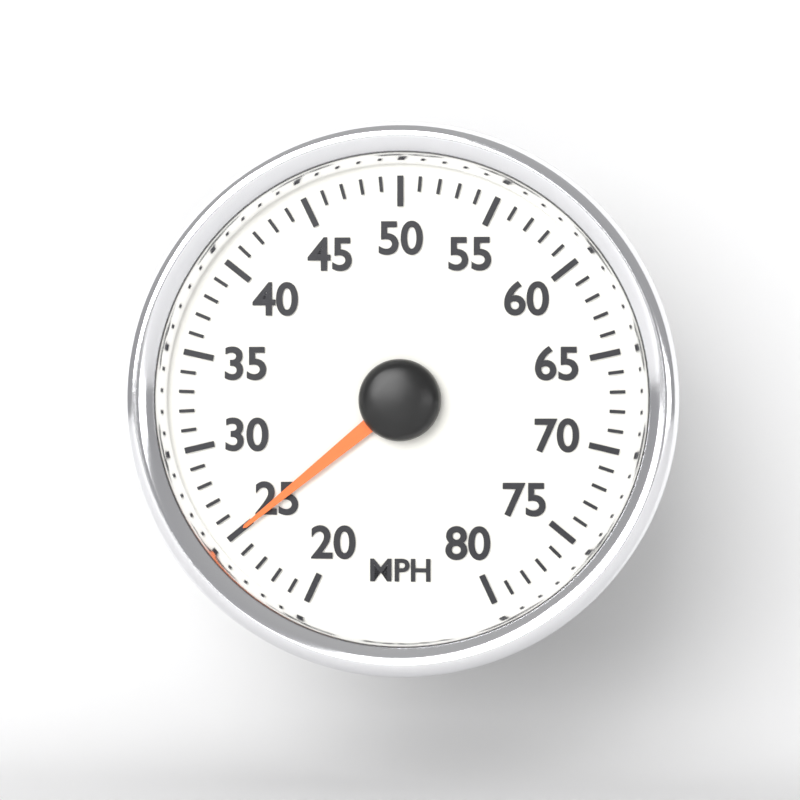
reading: 25 MPH
